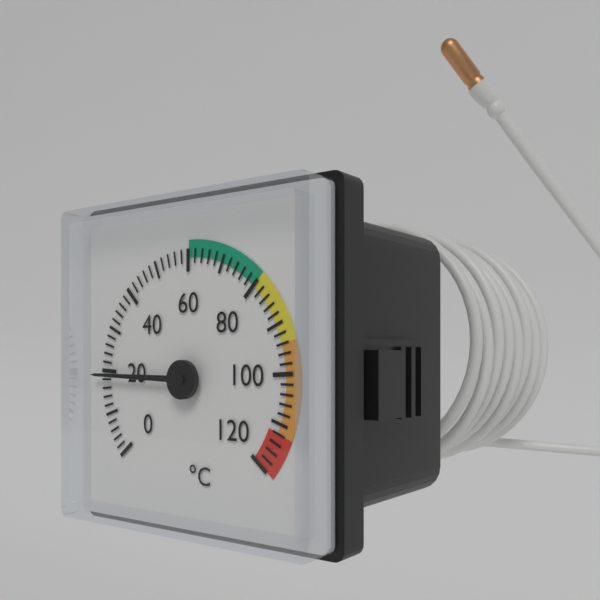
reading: 19 °C
